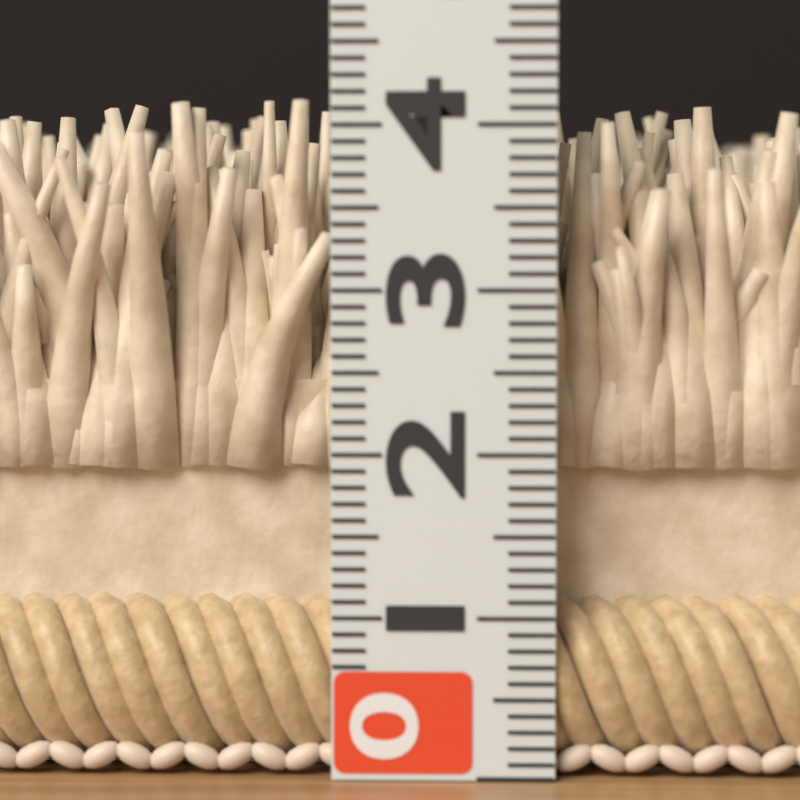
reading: 4.2 (no unit)
